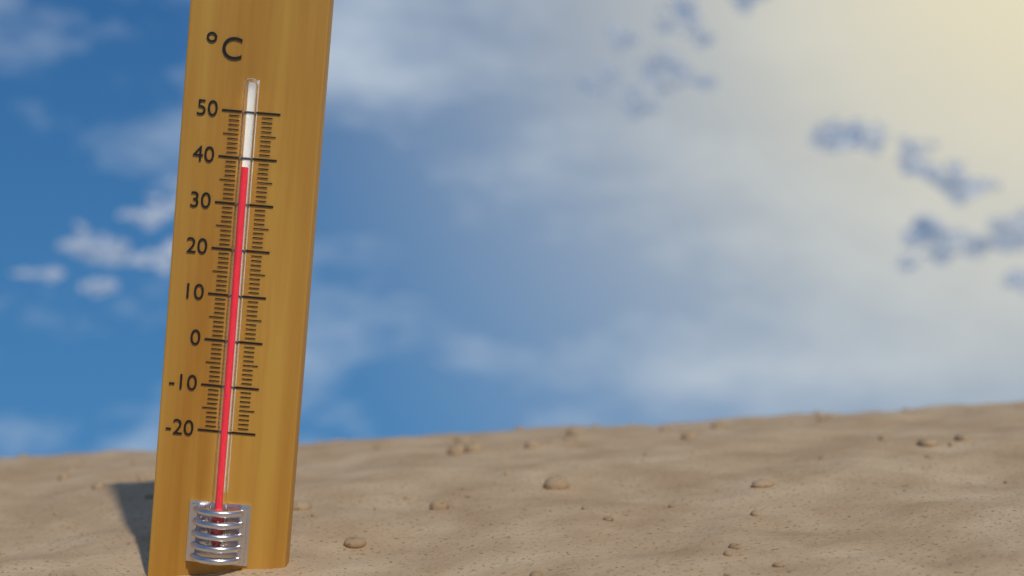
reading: 38 °C
